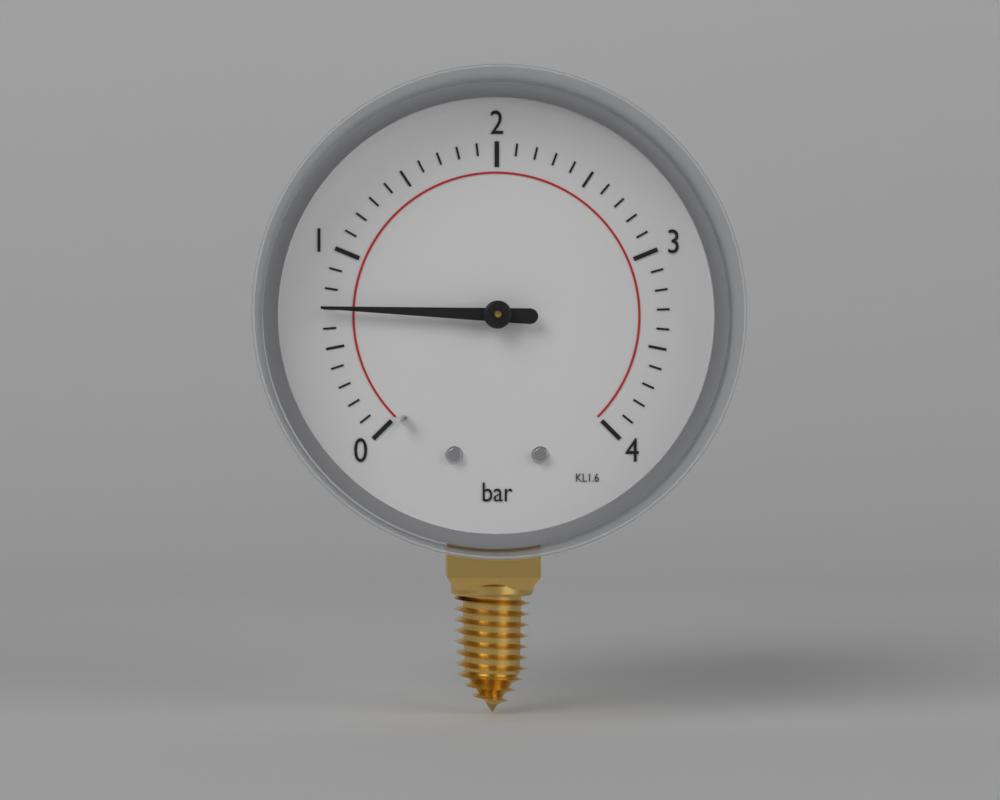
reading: 0.7 bar
